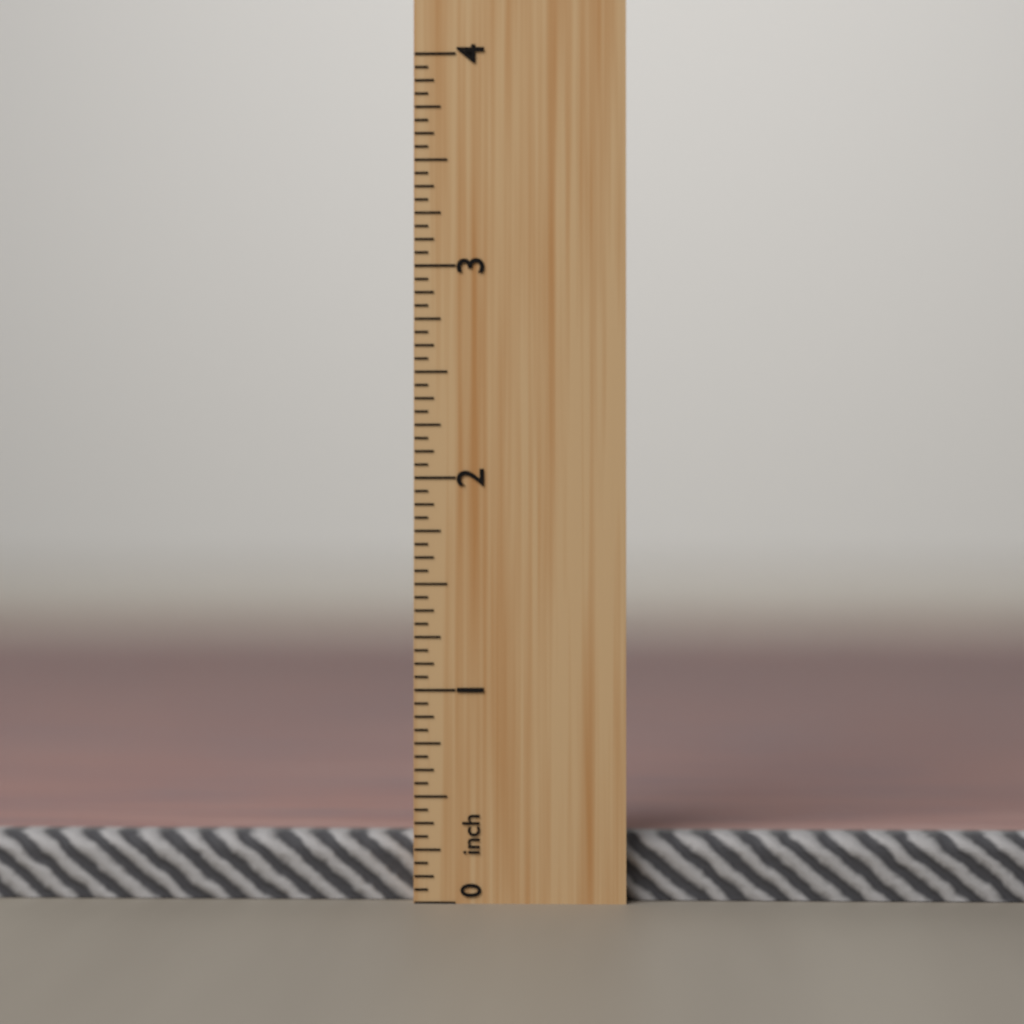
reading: 0.3125 inch
